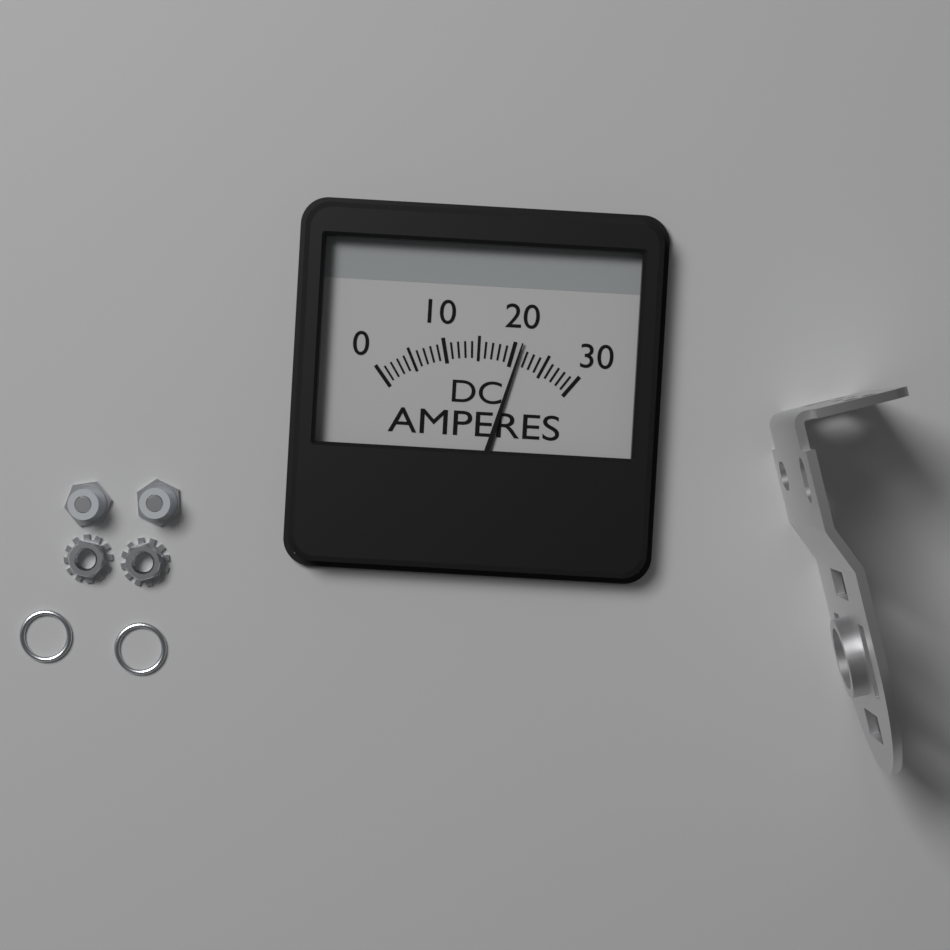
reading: 21 A
